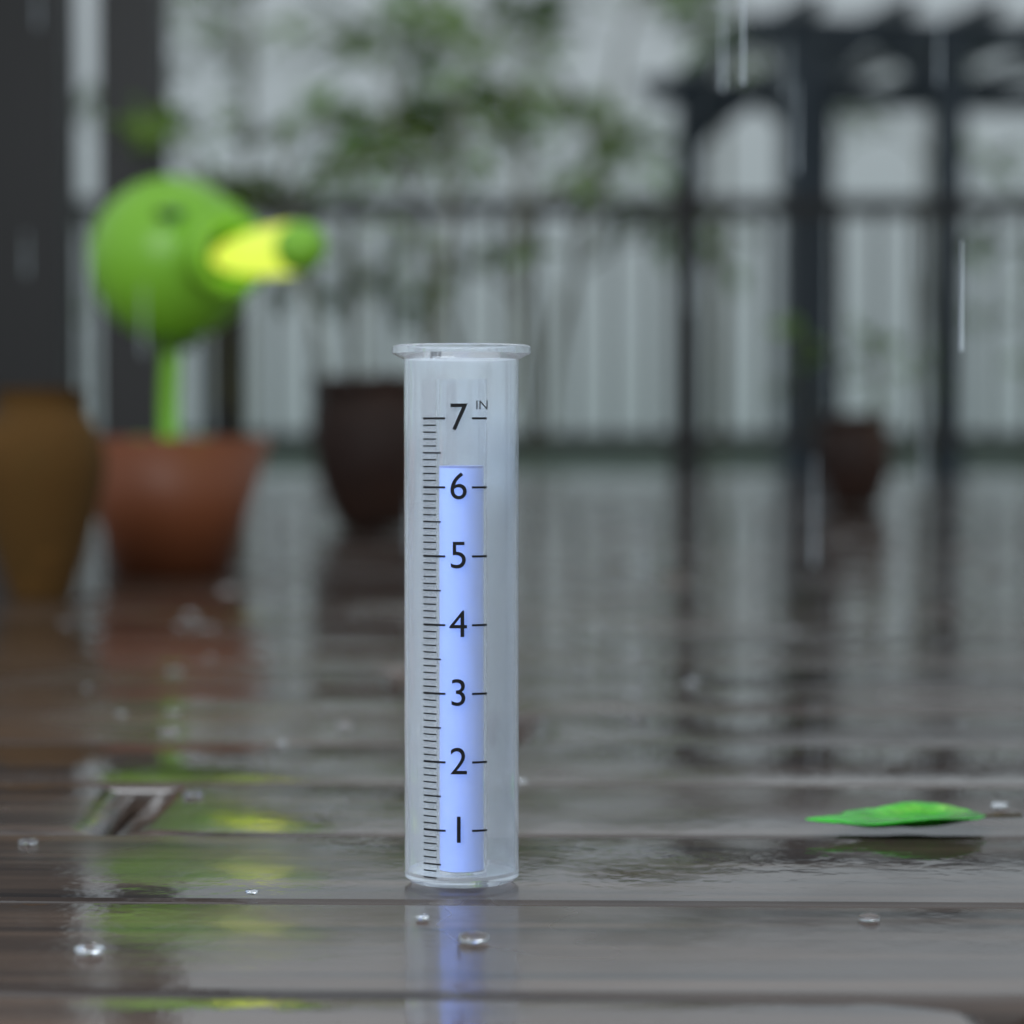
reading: 6.3 in
